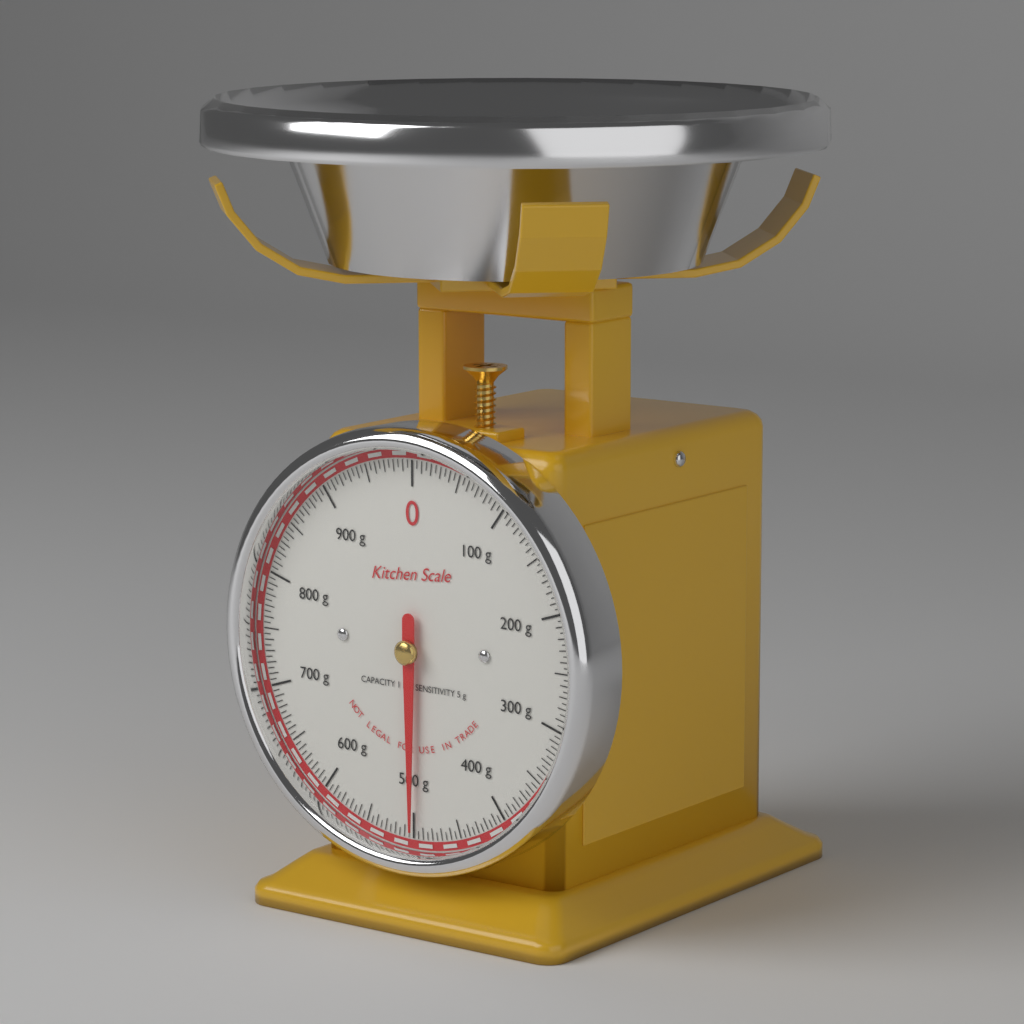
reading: 500 g
